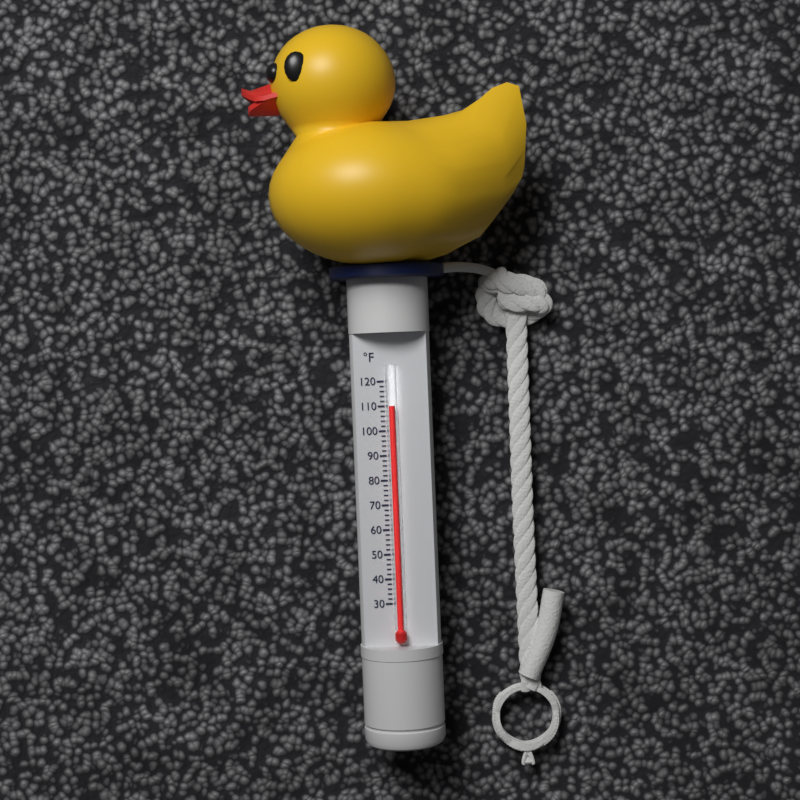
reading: 110 °F
